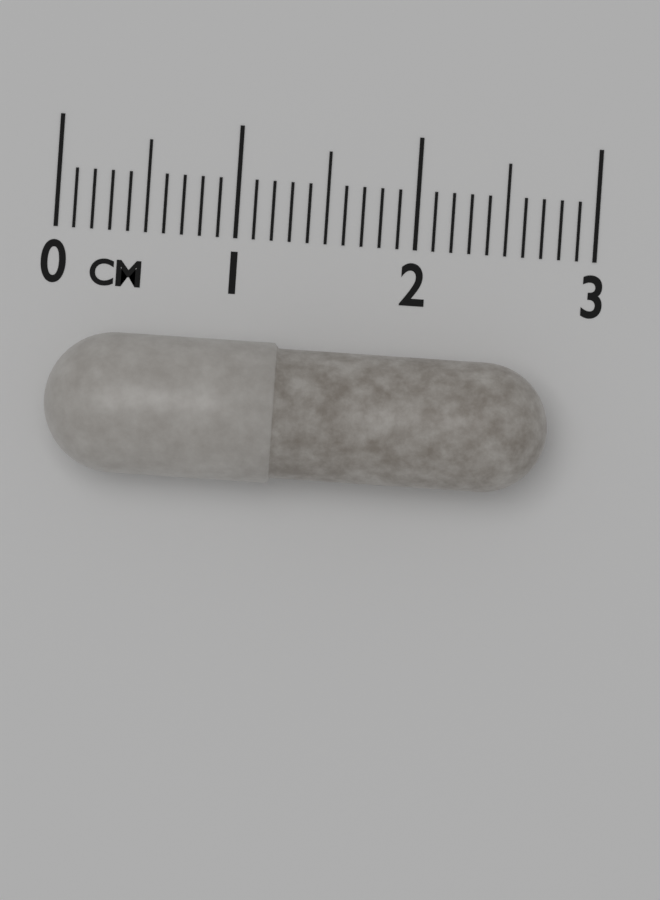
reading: 2.8 cm
